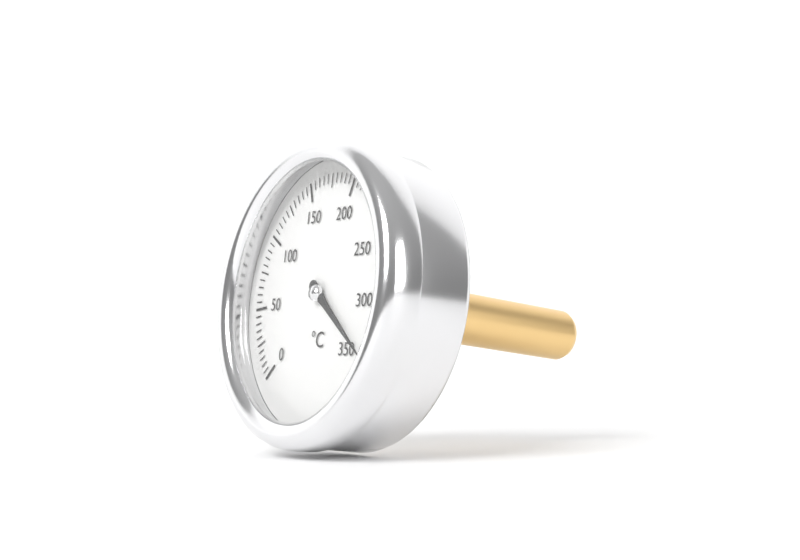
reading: 340 °C
